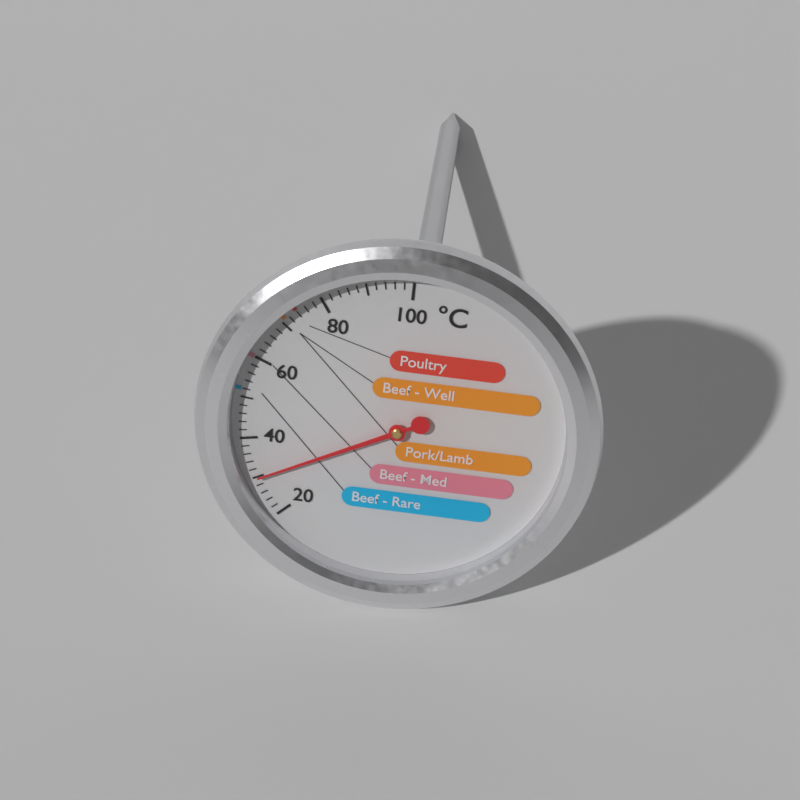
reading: 30 °C
